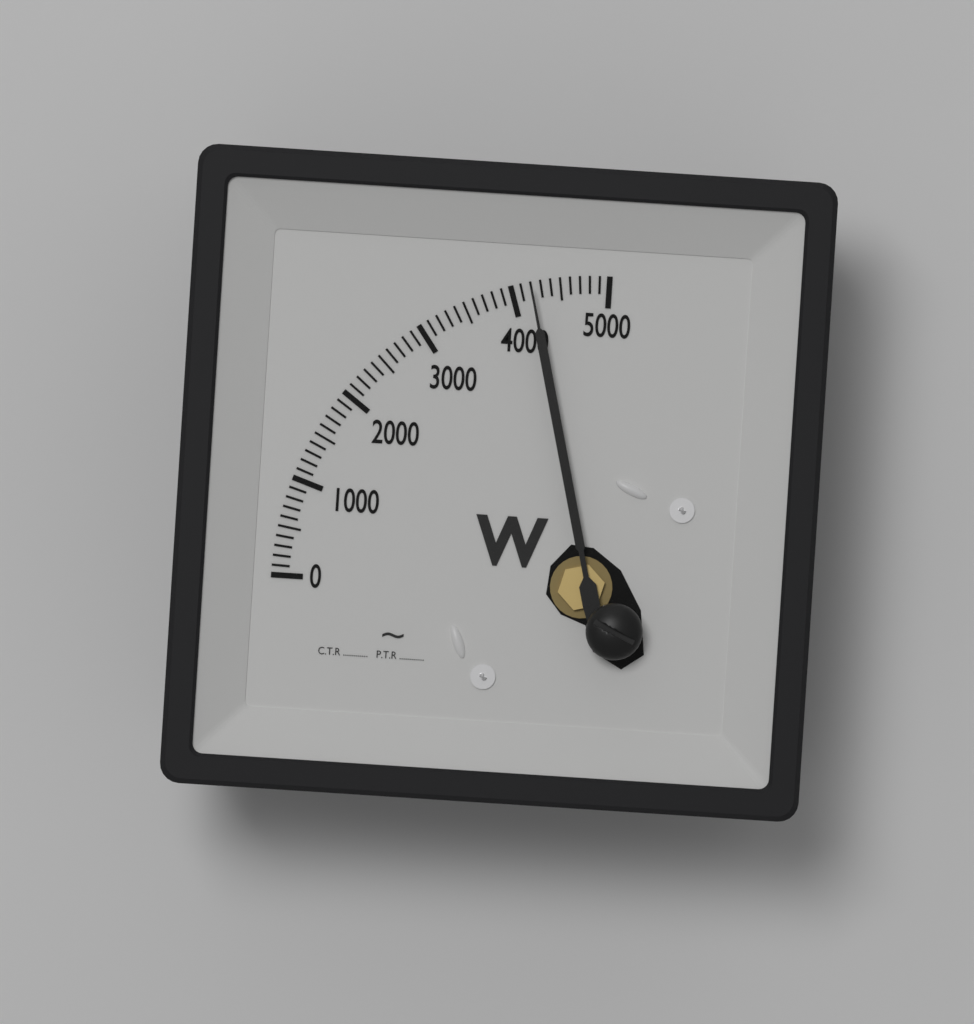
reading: 4200 W
